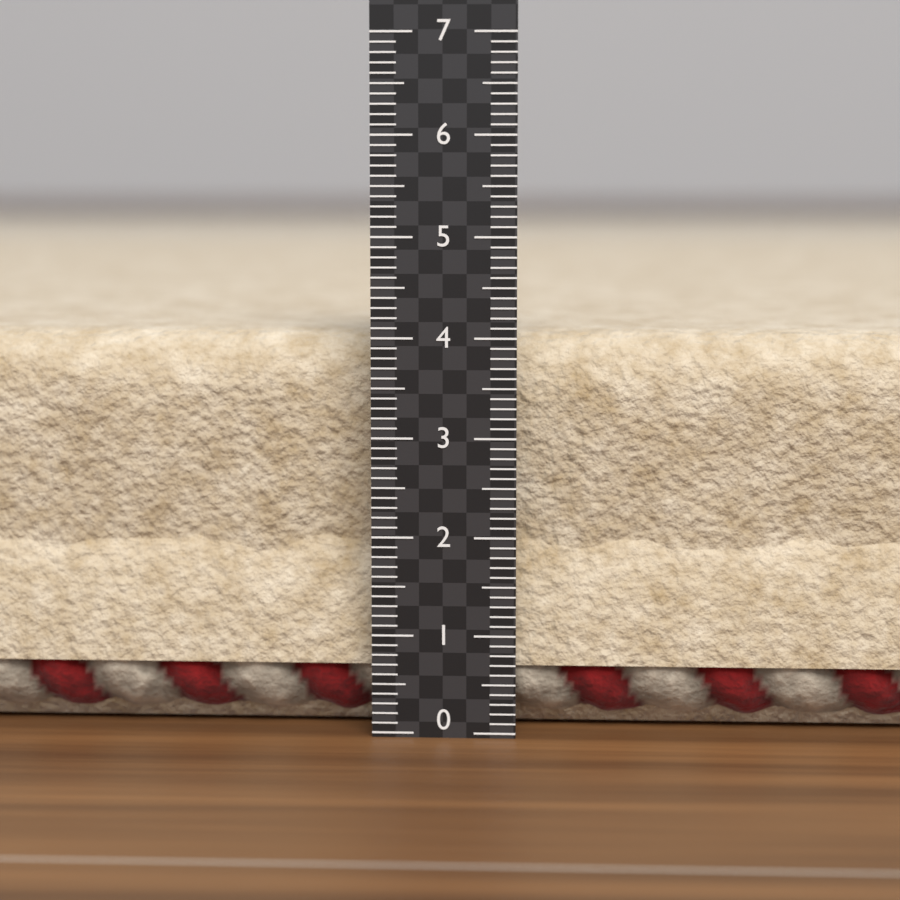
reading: 4.0 (no unit)
